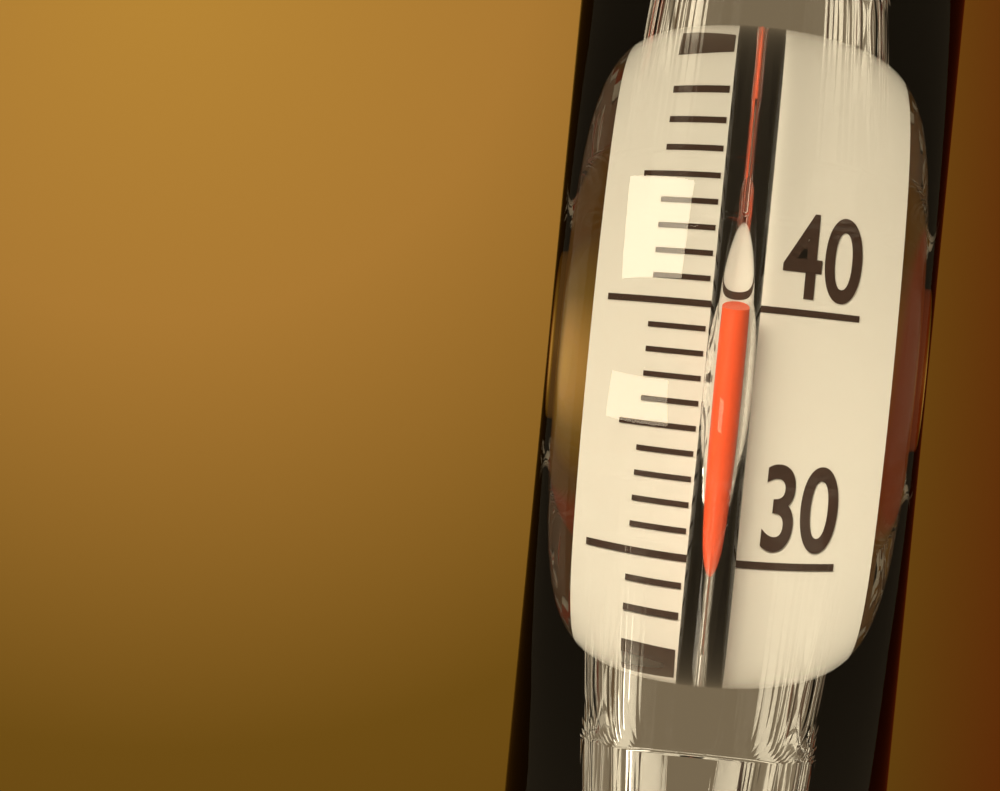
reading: 40 °C
